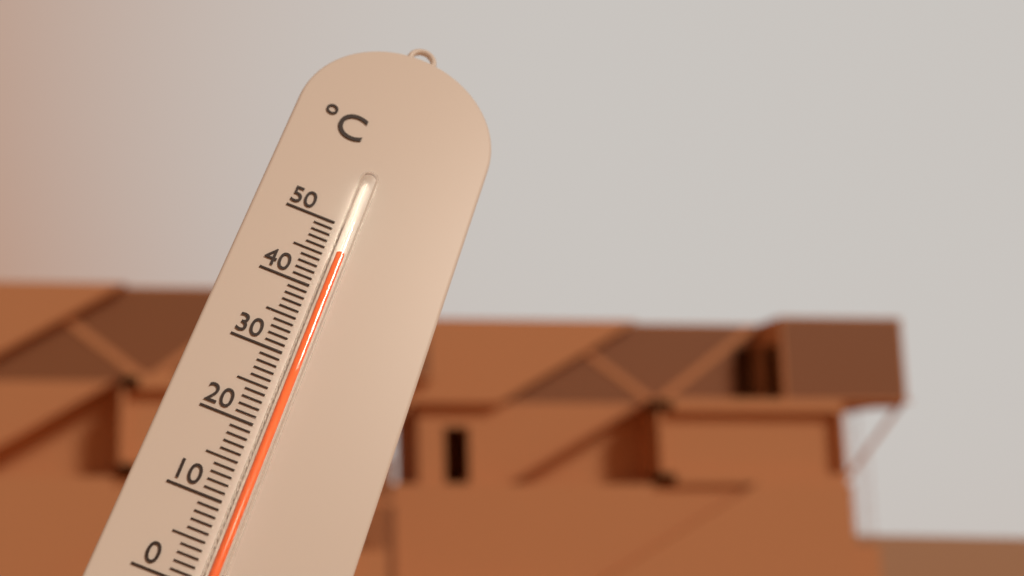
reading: 45 °C
